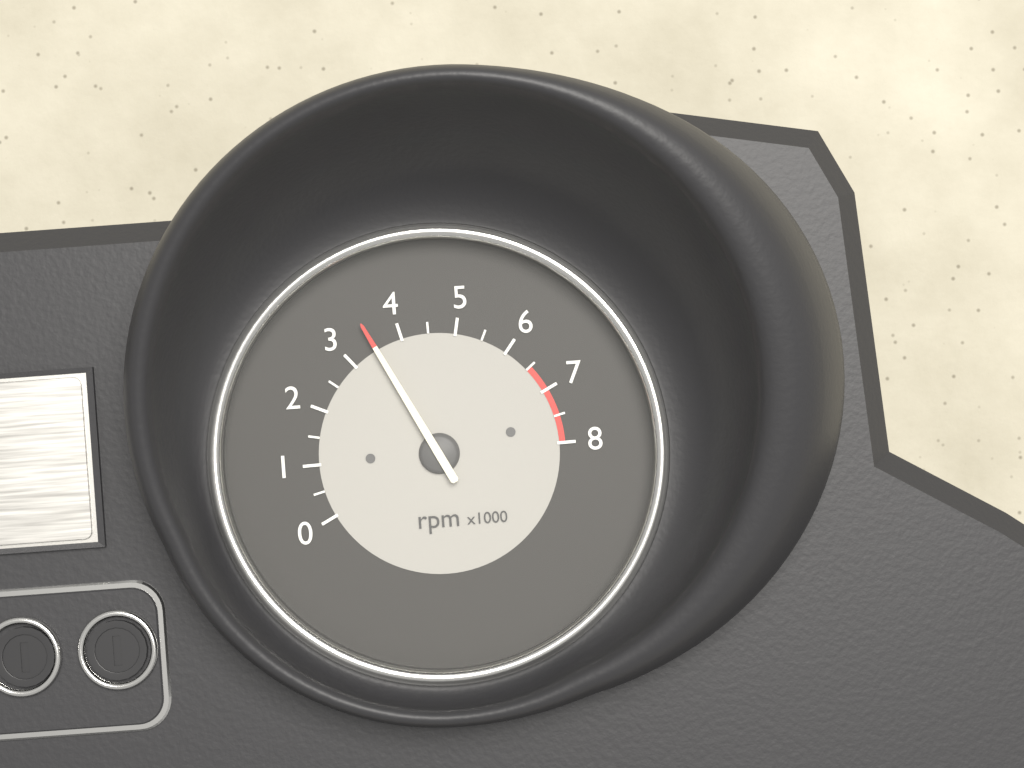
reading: 3500 rpm
